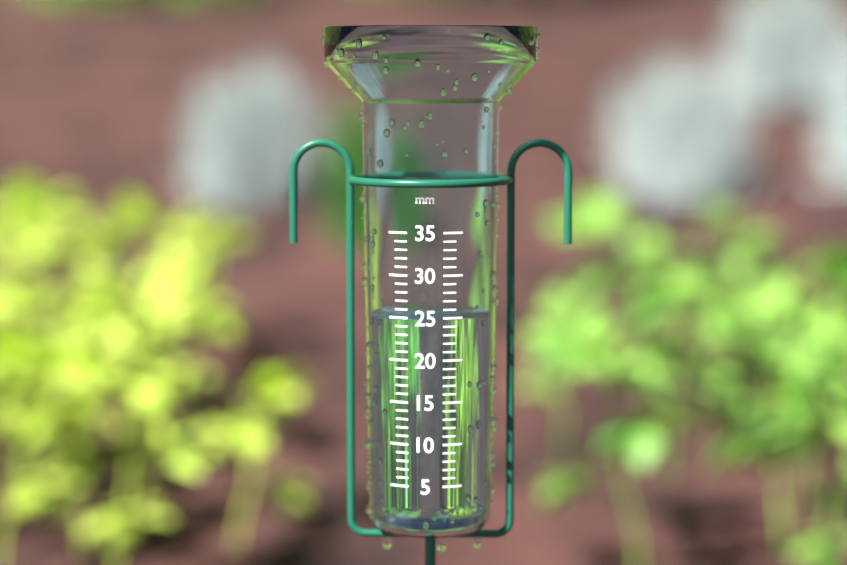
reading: 25 mm
